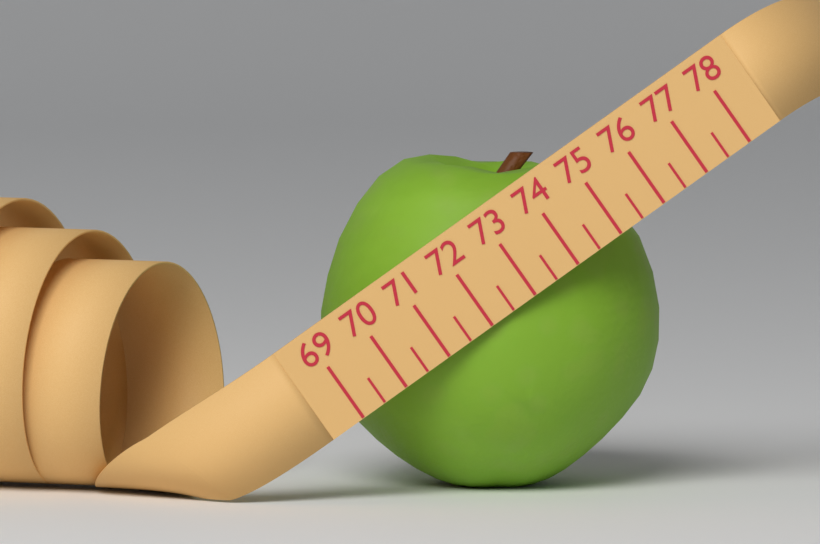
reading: 75.5 (no unit)
